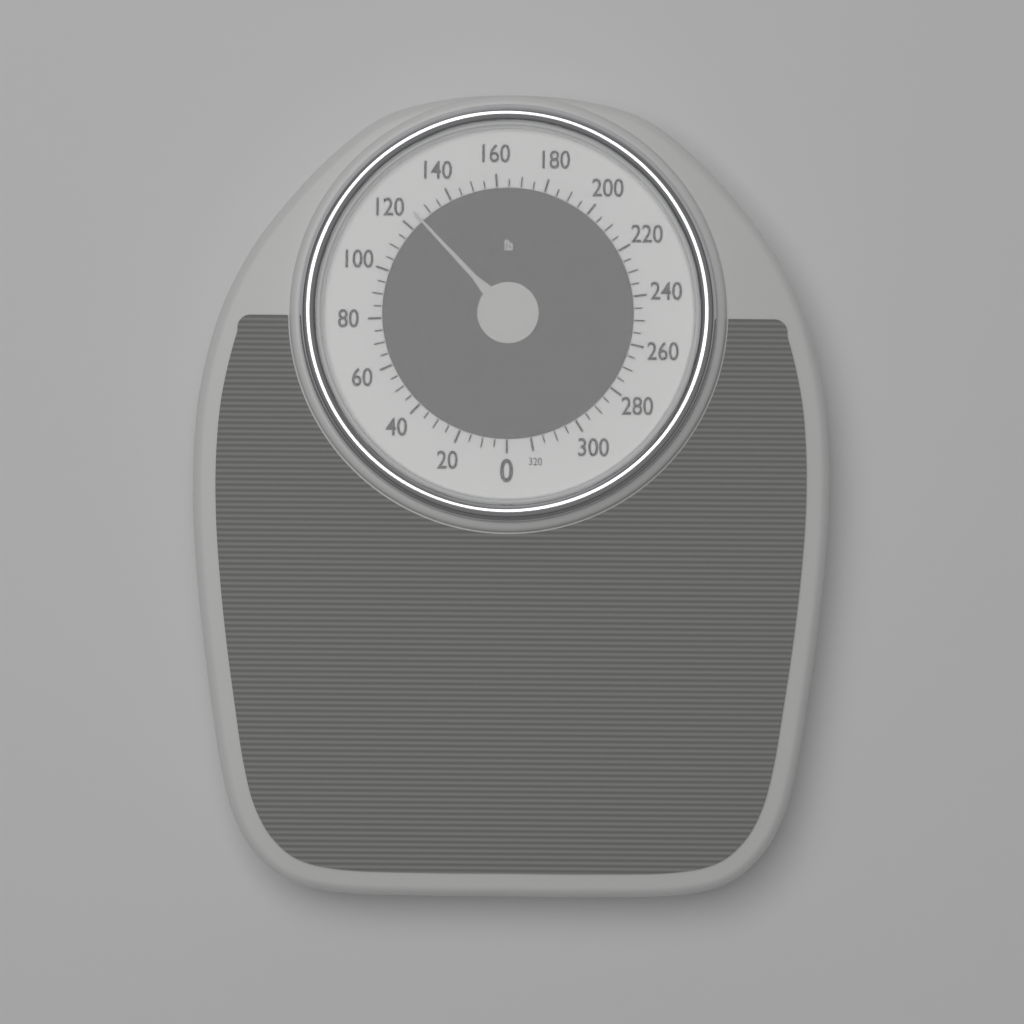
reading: 125 lb
